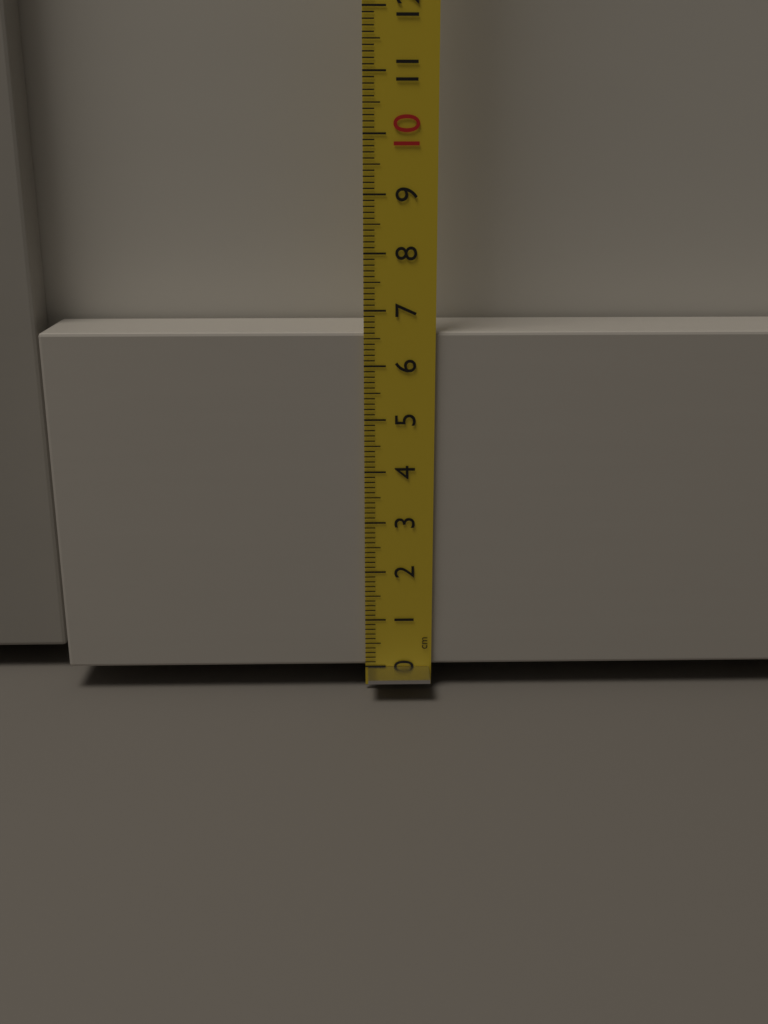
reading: 6.6 cm
